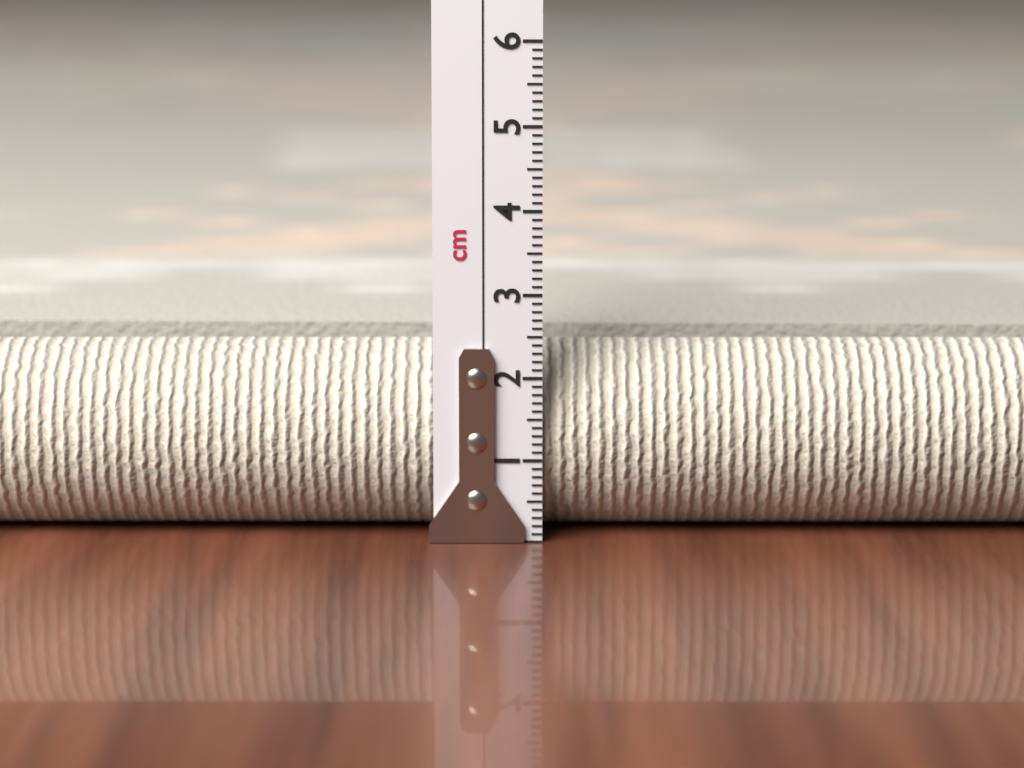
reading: 2.3 cm
